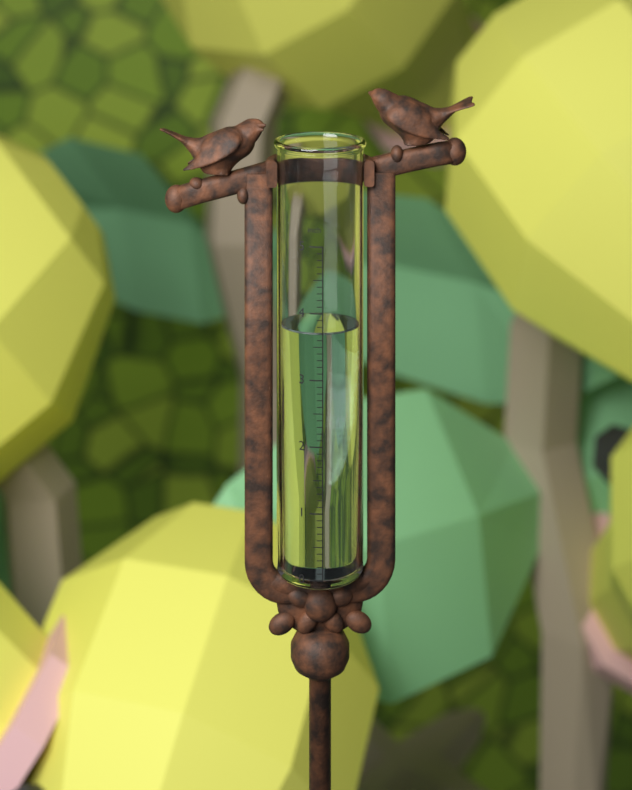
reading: 3.7 in
